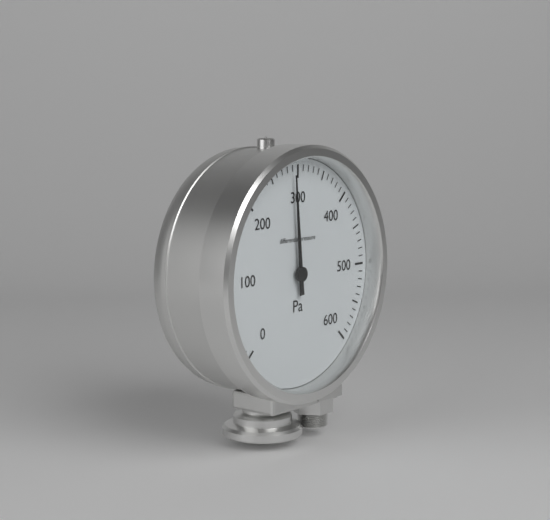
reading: 290 Pa
